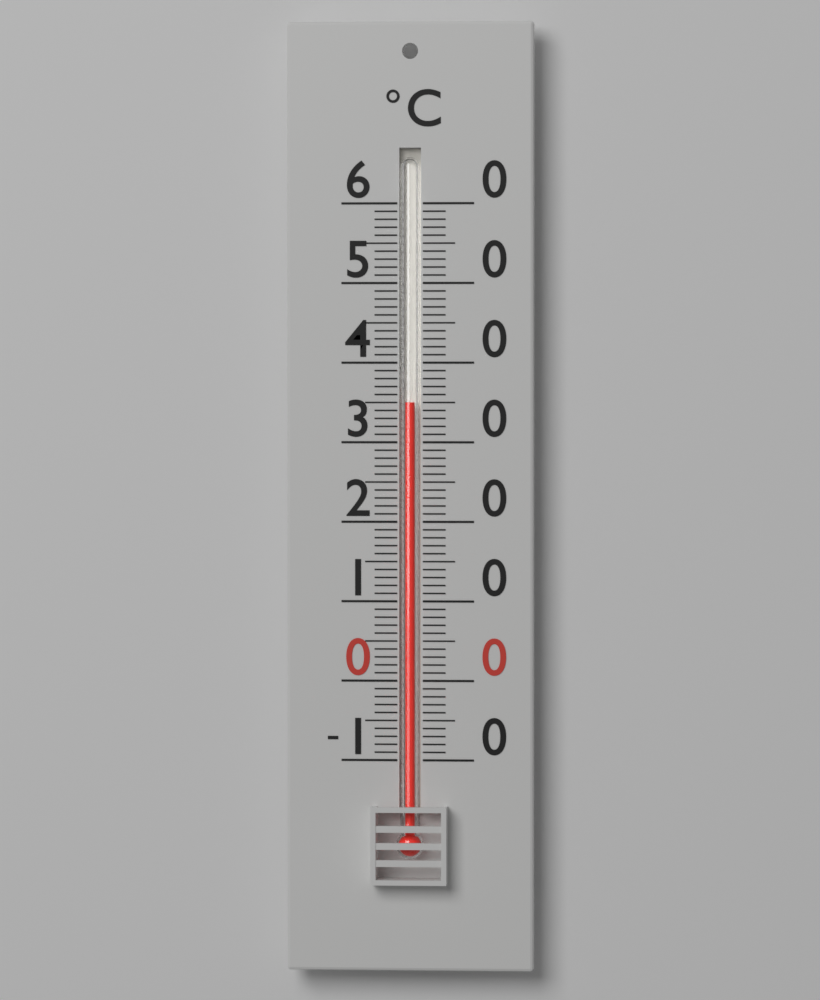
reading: 35 °C
